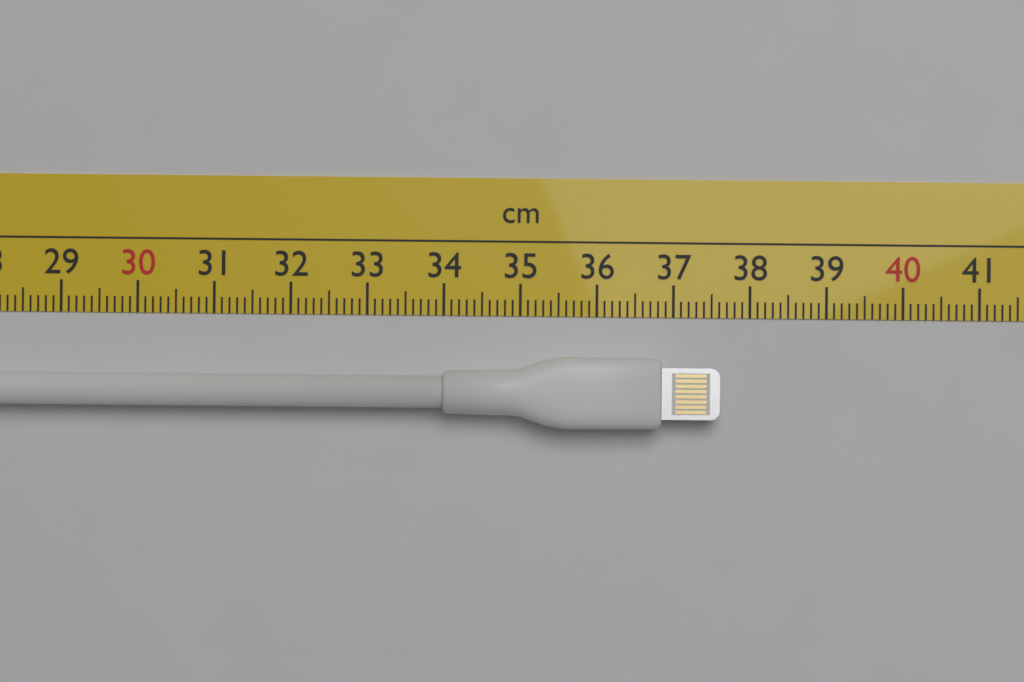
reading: 37.6 cm
